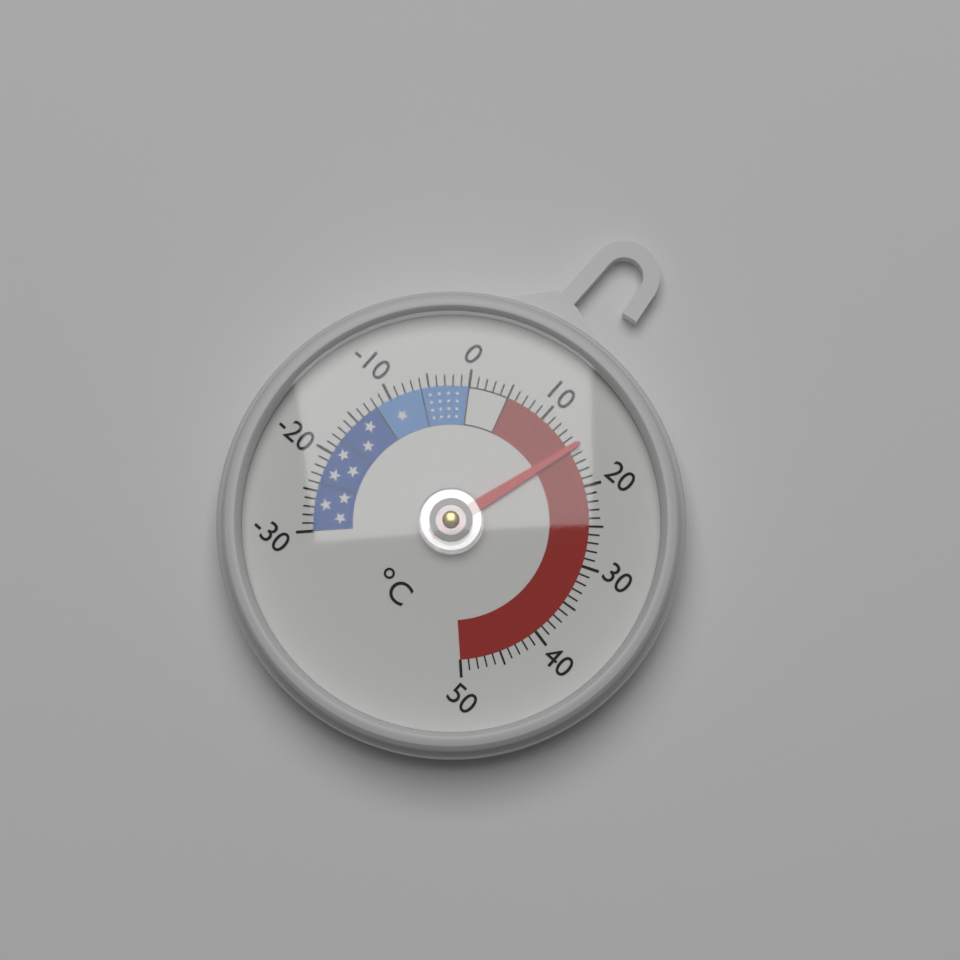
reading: 15 °C
